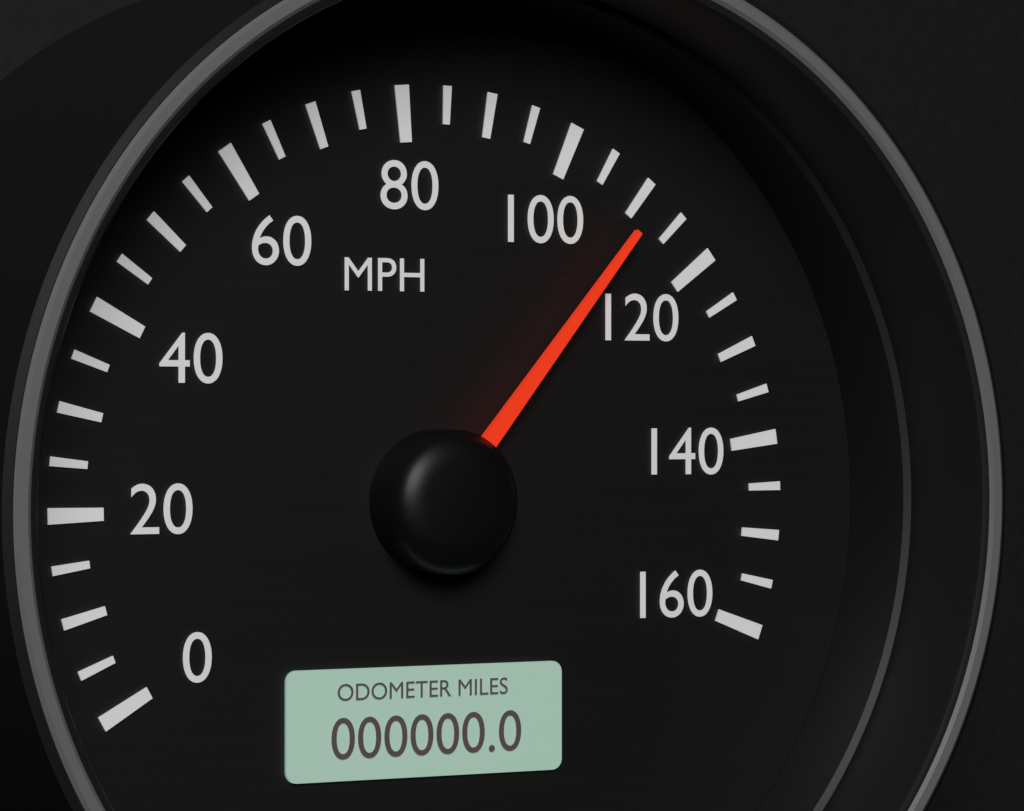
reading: 111 MPH
